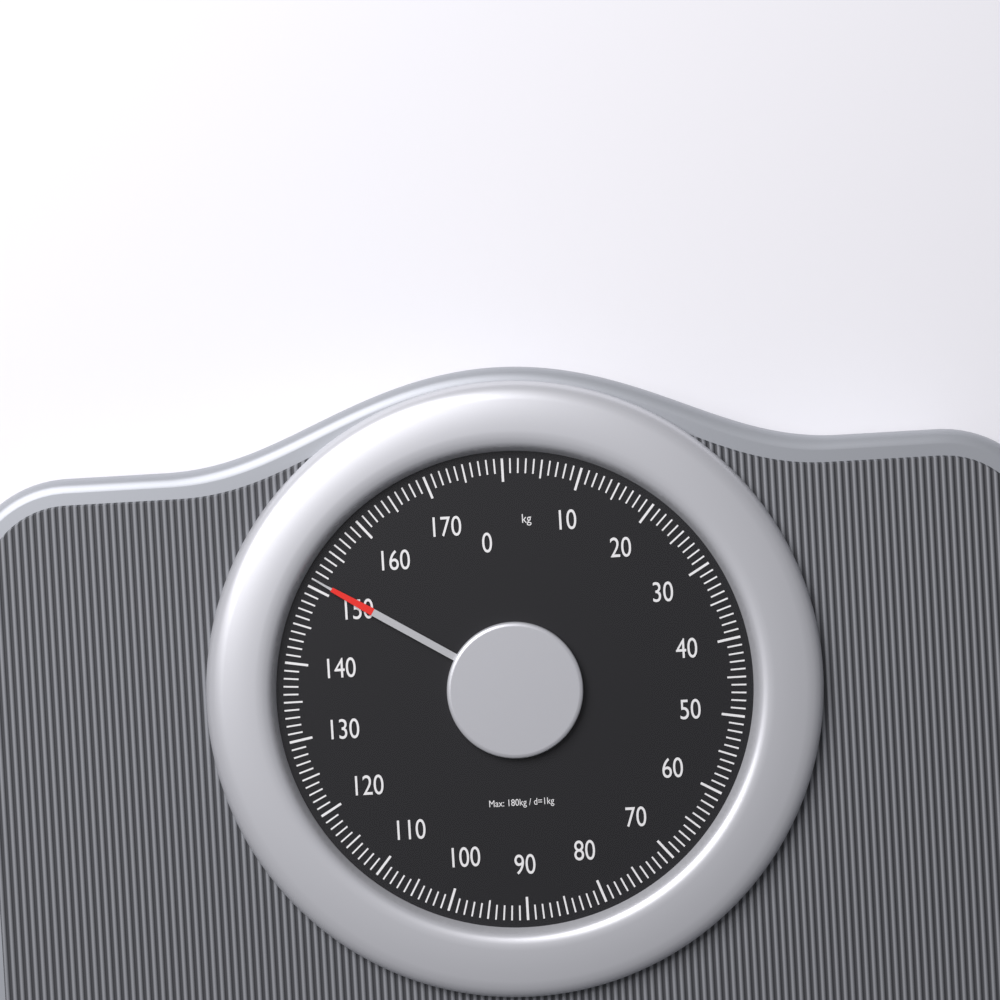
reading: 151 kg
